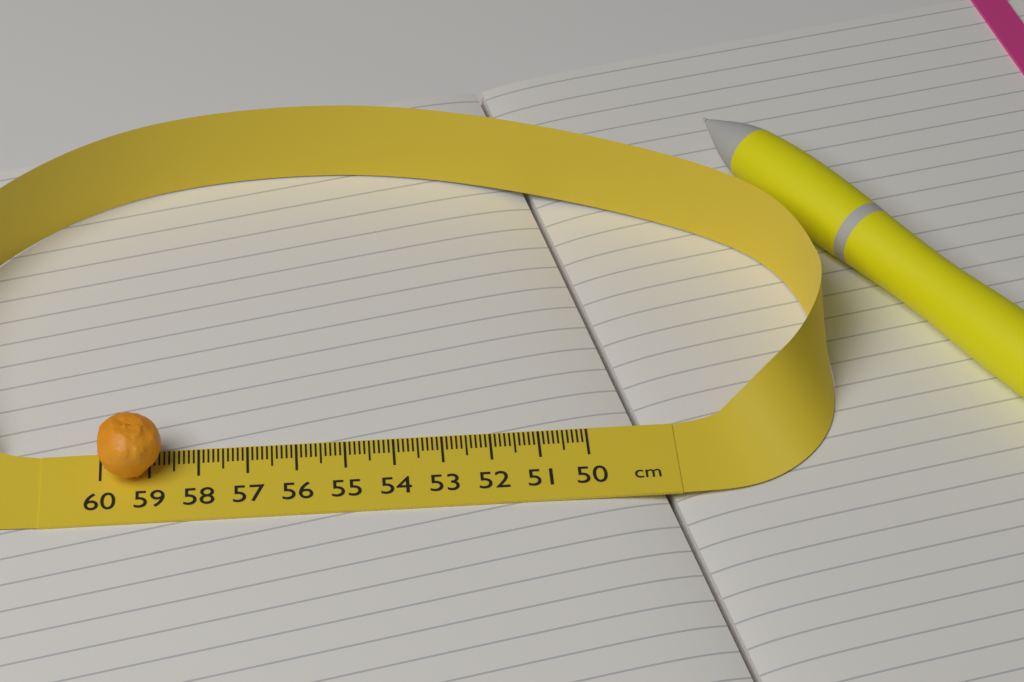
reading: 58.7 cm
